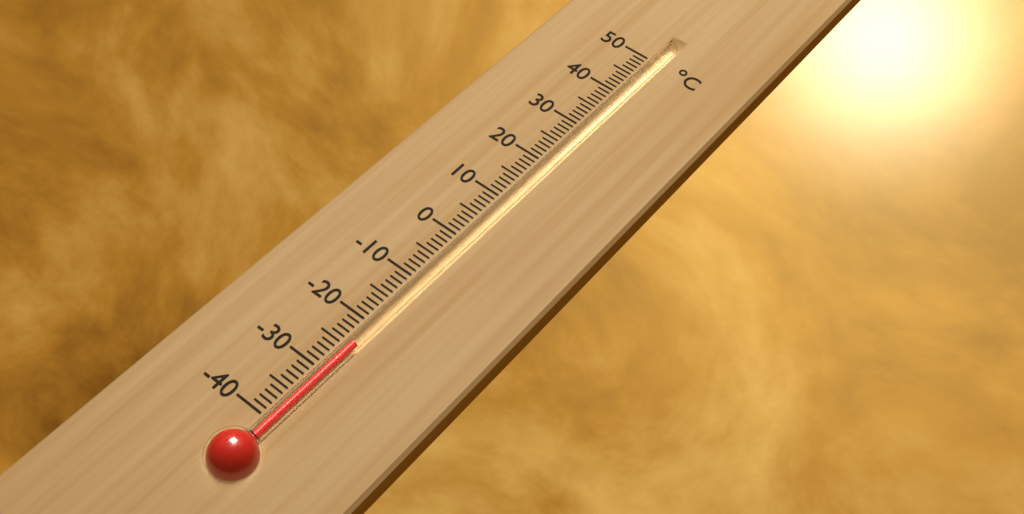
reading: -24 °C
